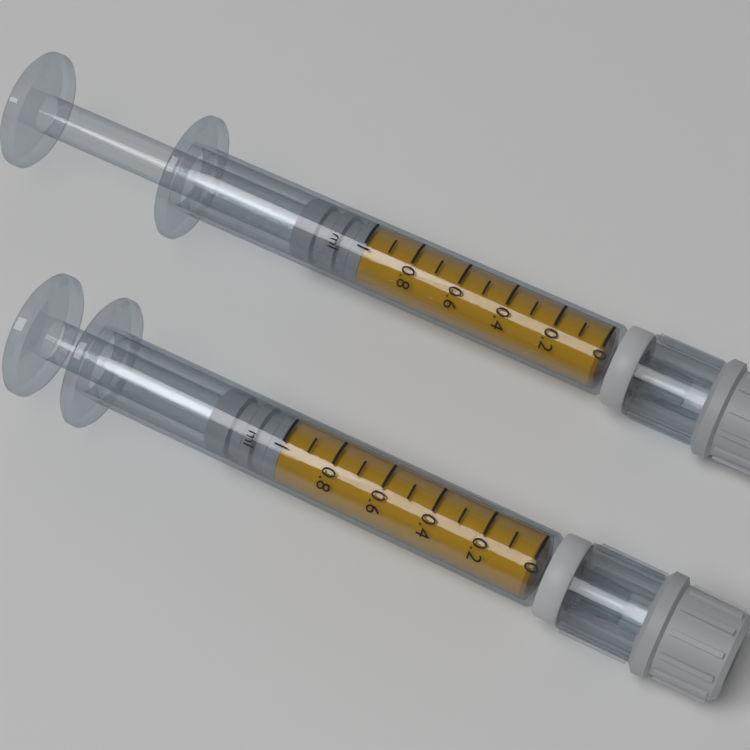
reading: 1.0 ml
